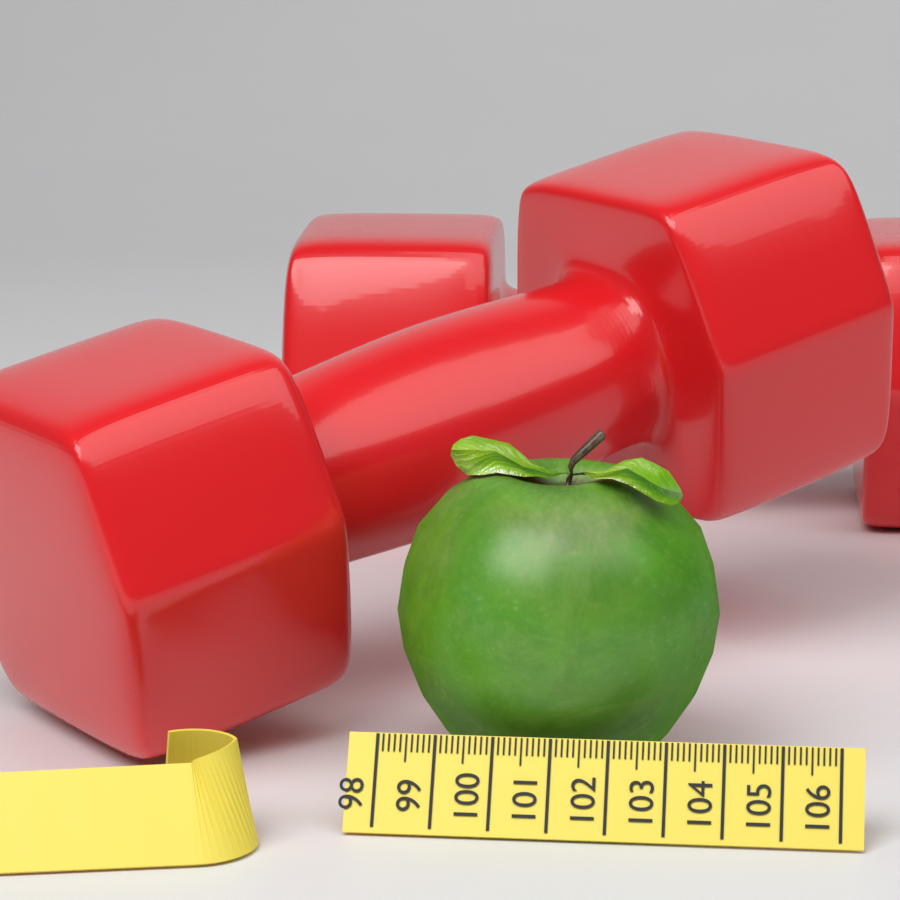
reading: 103.8 (no unit)
